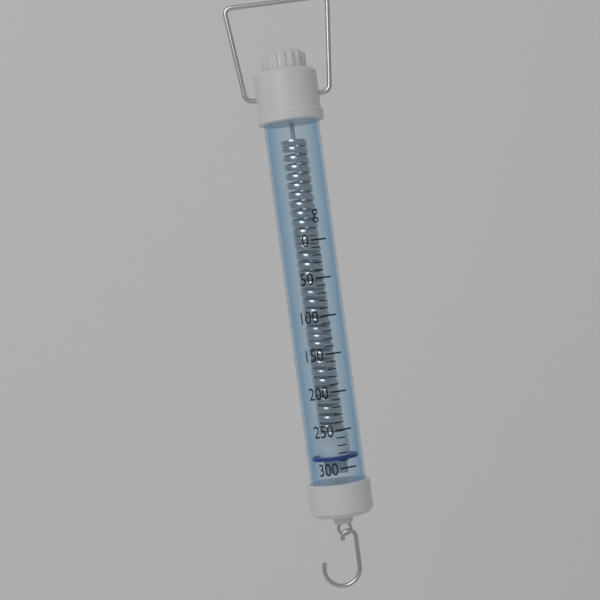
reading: 290 g
